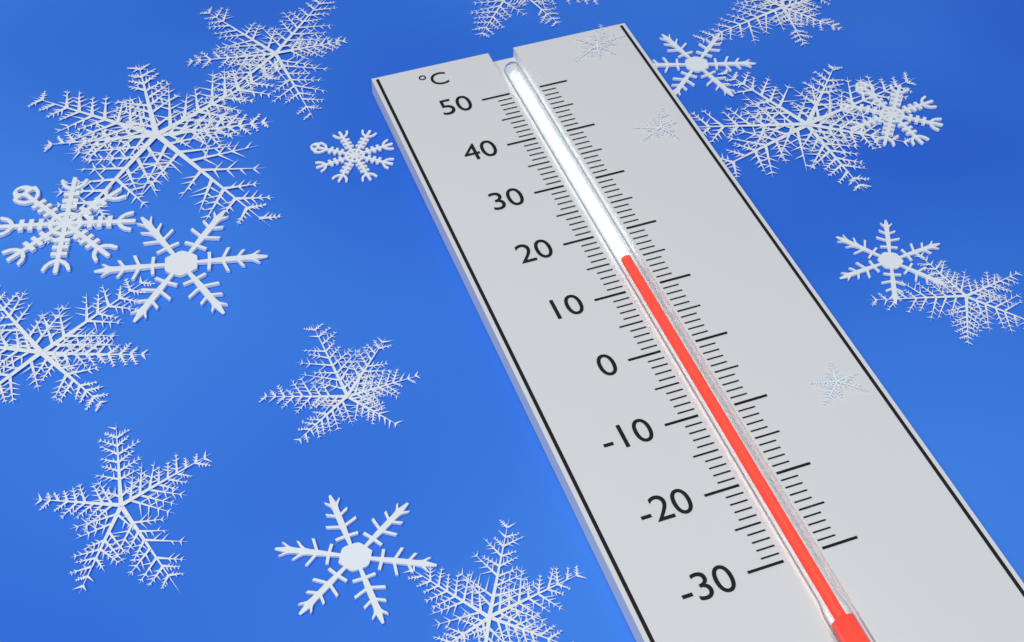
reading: 15 °C
